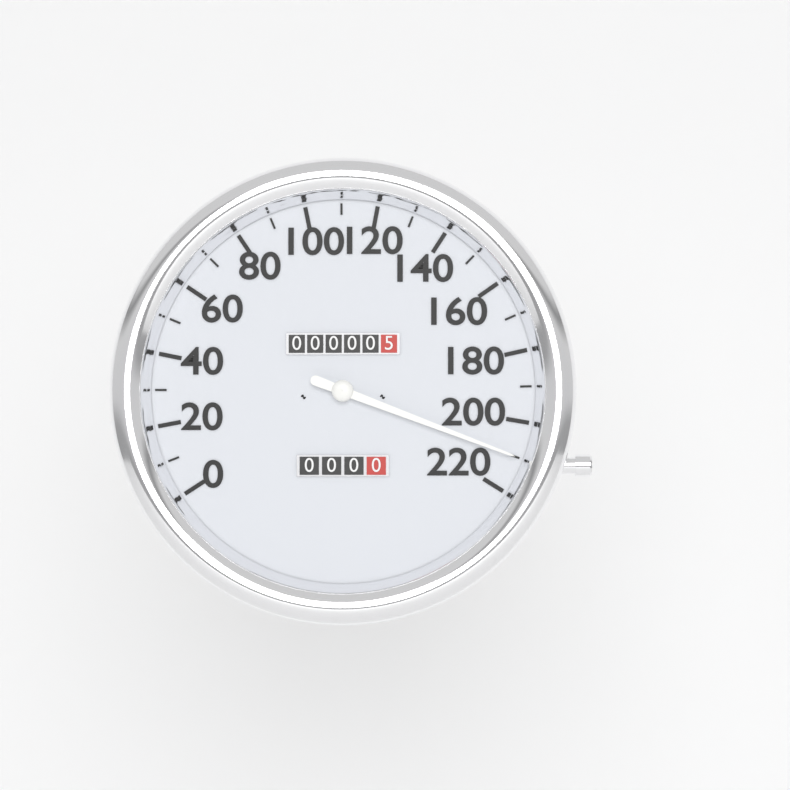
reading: 210 (no unit)
